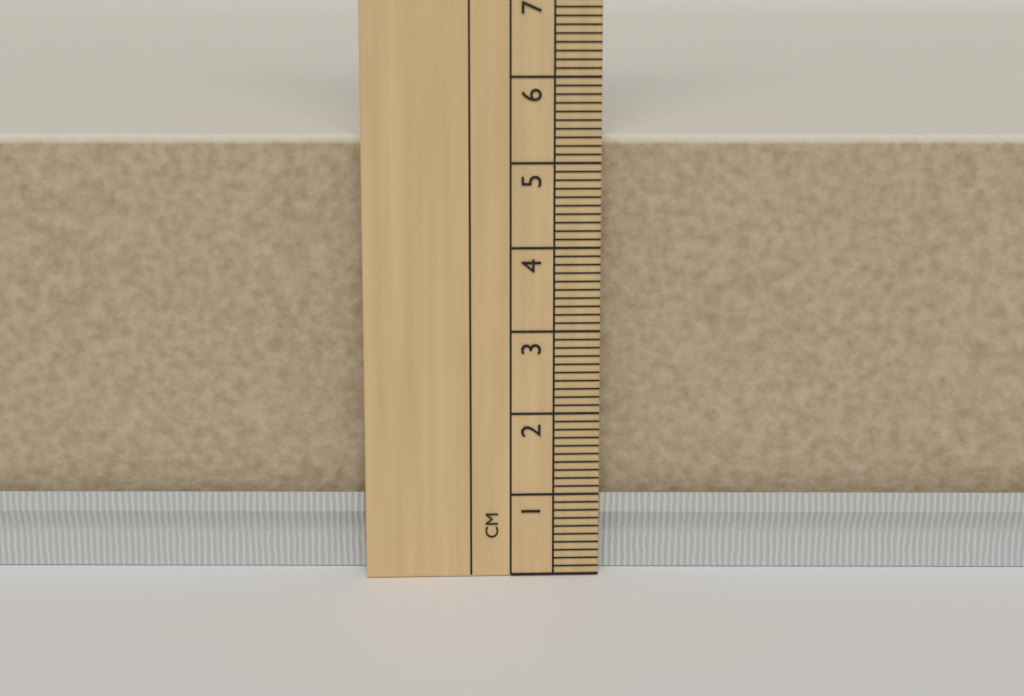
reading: 5.3 cm
